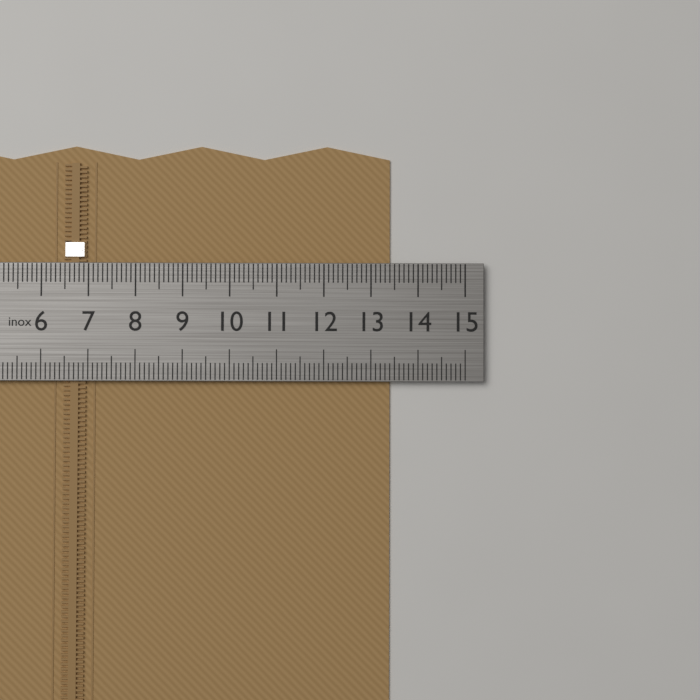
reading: 13.4 cm
